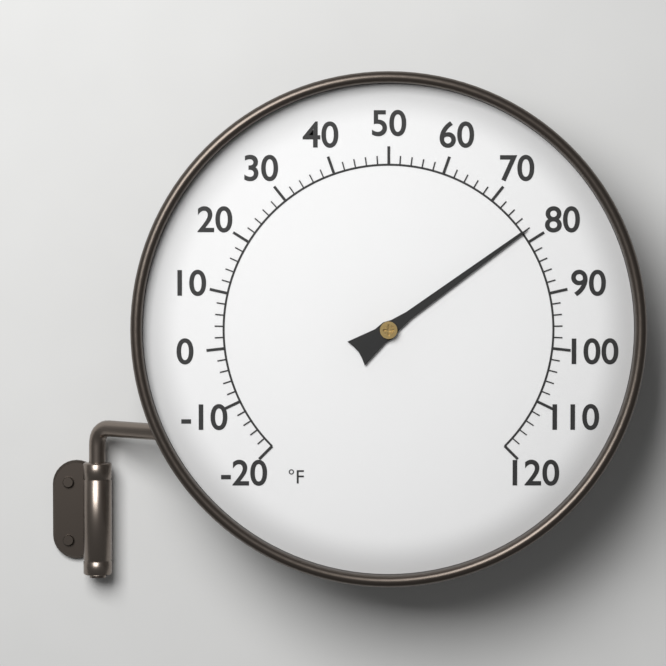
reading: 78 °F
